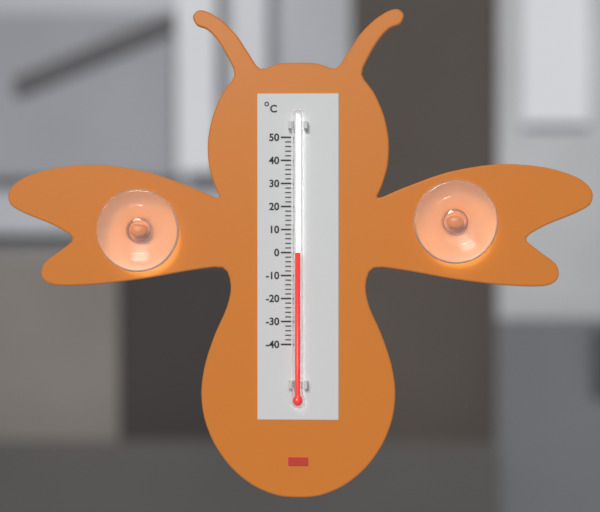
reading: 0 °C
